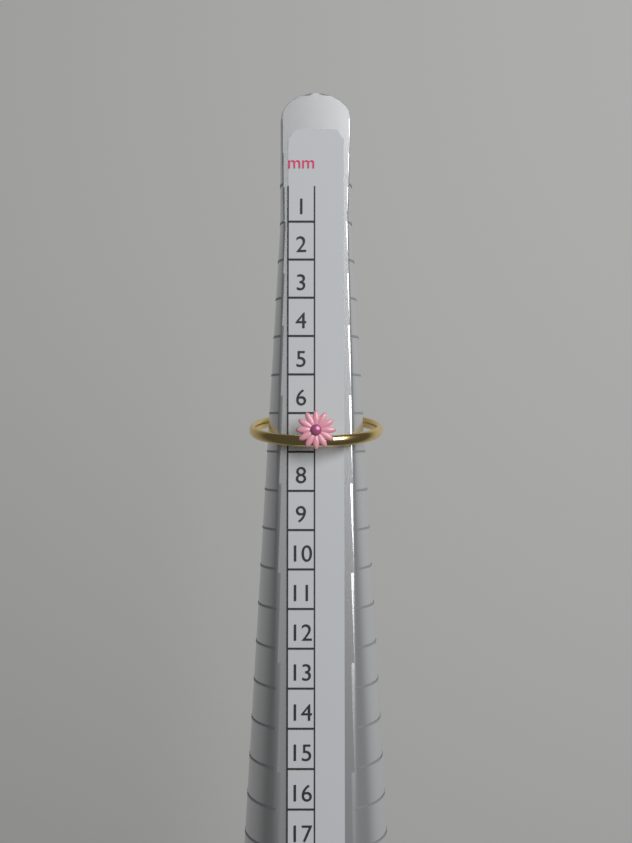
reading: 7 mm
